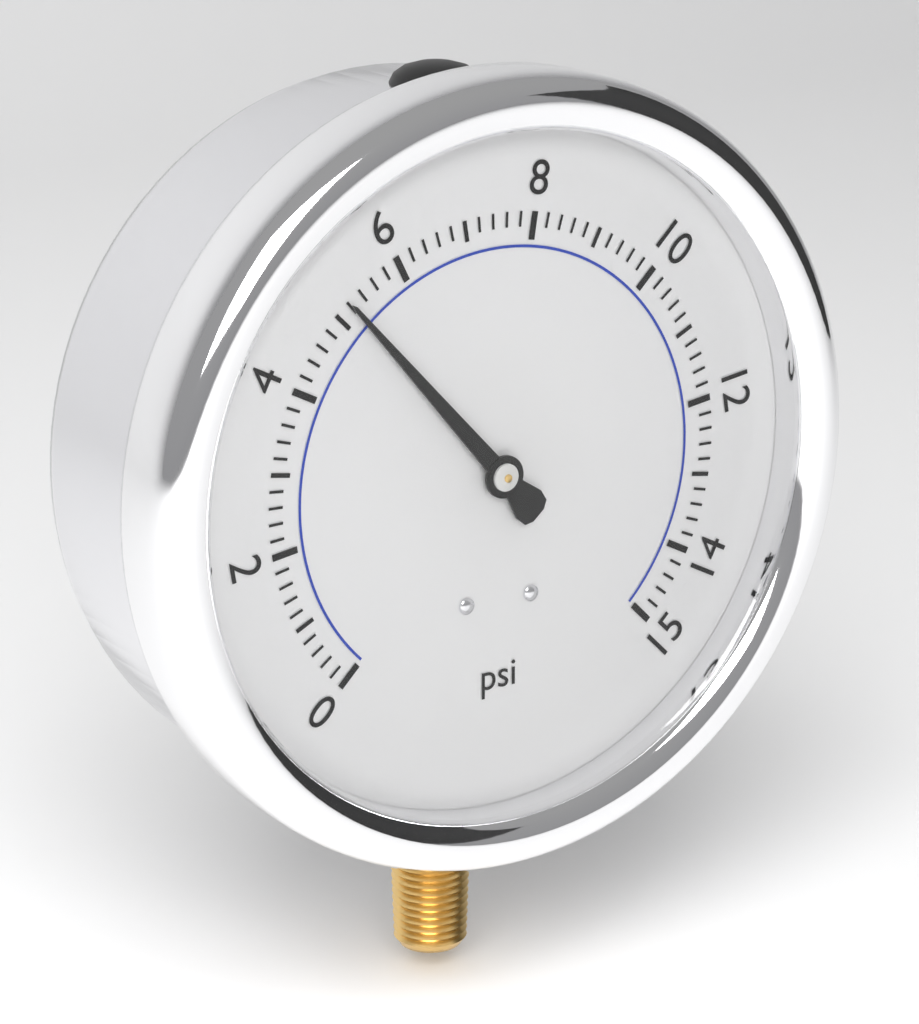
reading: 5.2 psi
